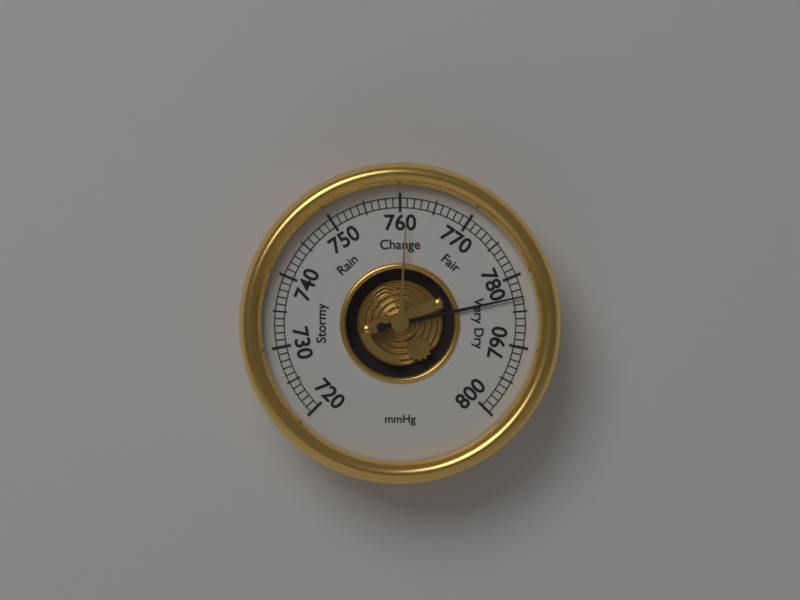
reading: 783 mmHg
